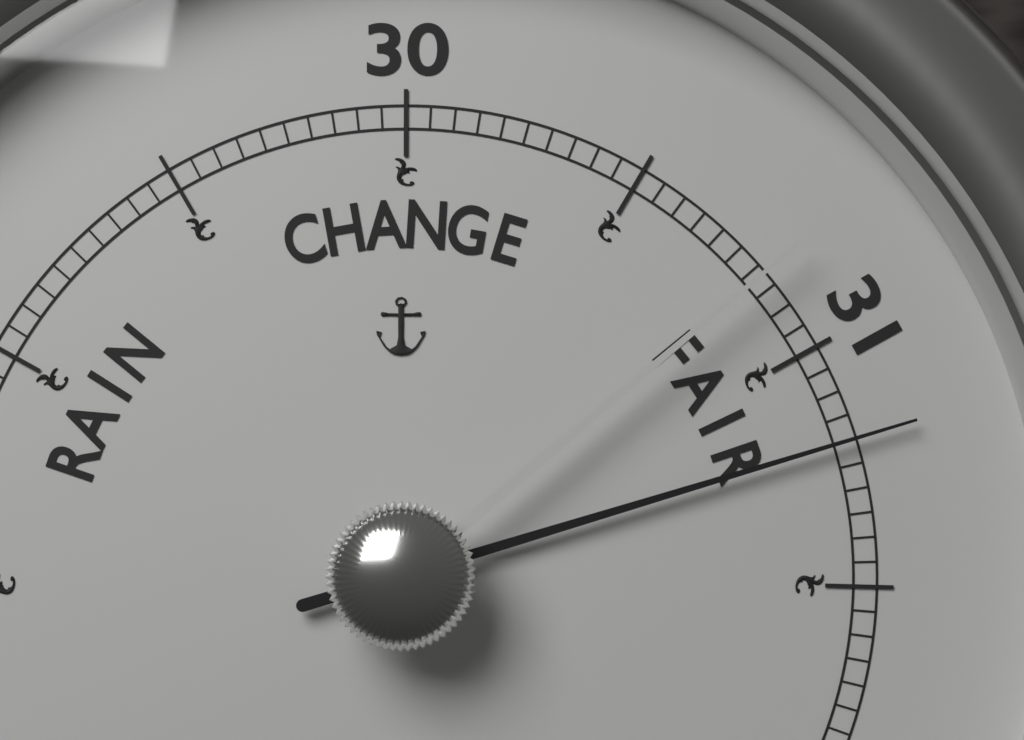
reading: 31.20 (no unit)
